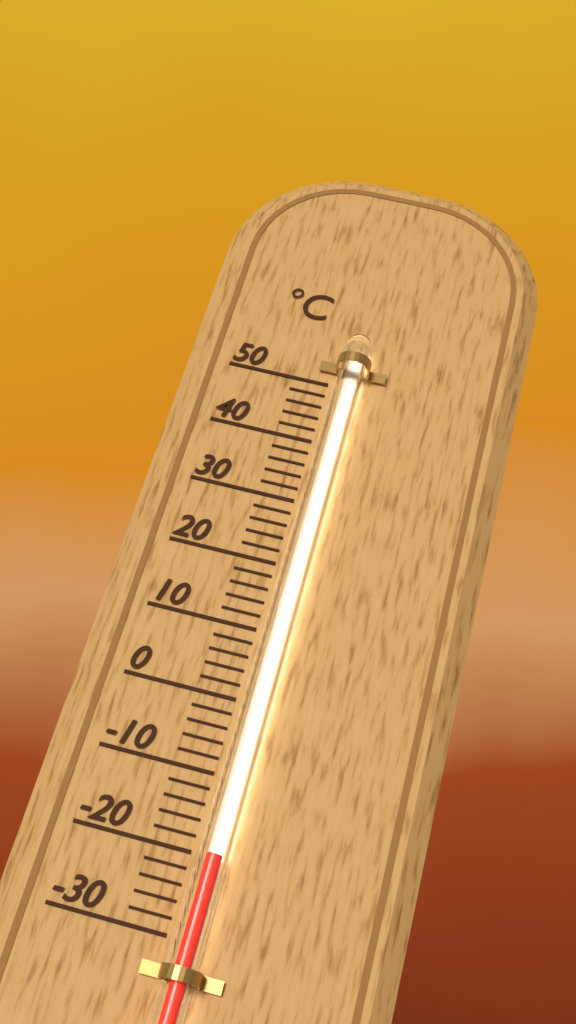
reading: -20 °C
